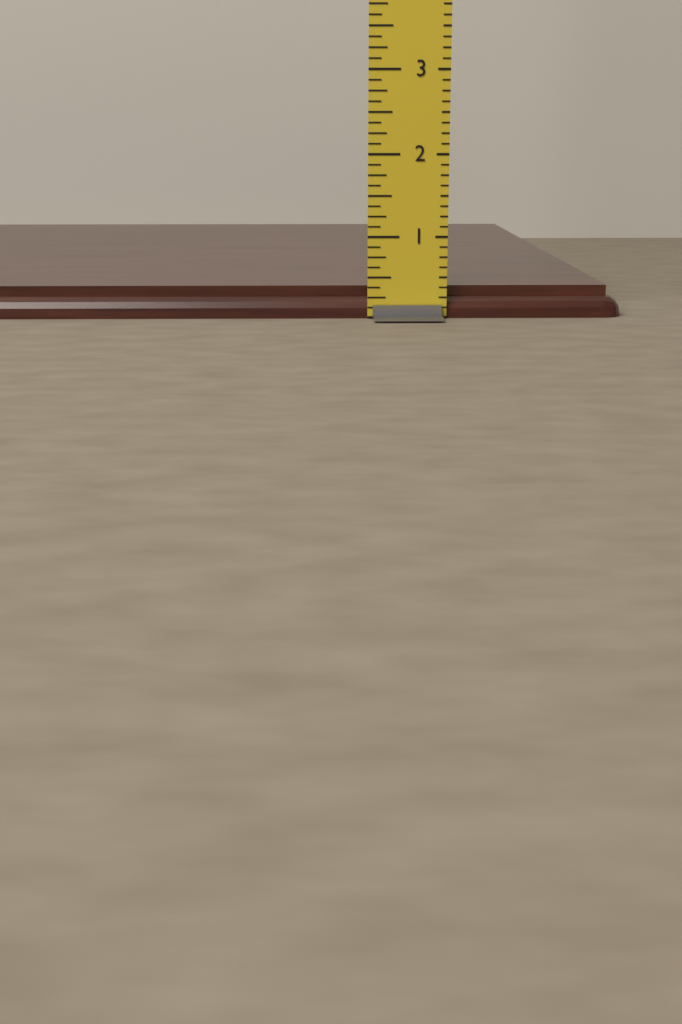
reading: 0.375 in
